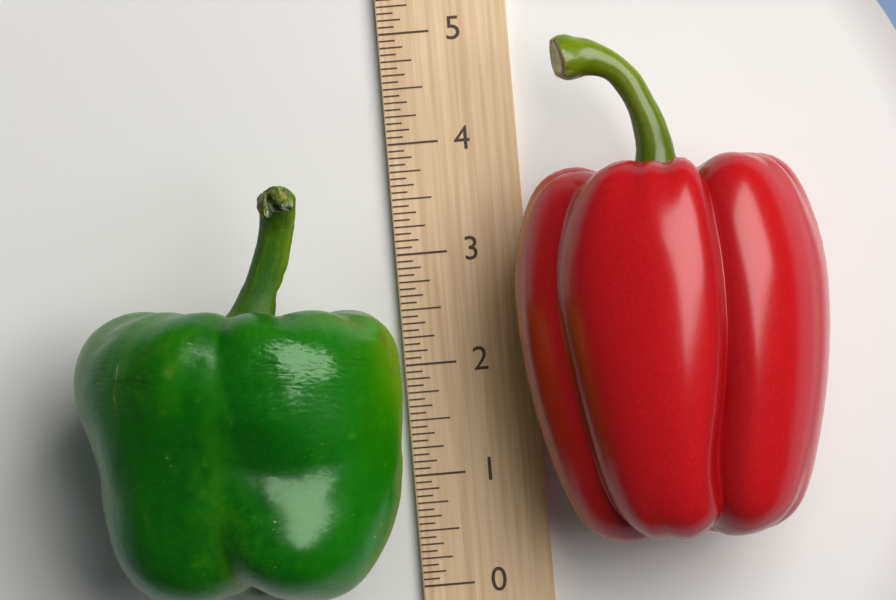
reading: 3.6250 (no unit)
